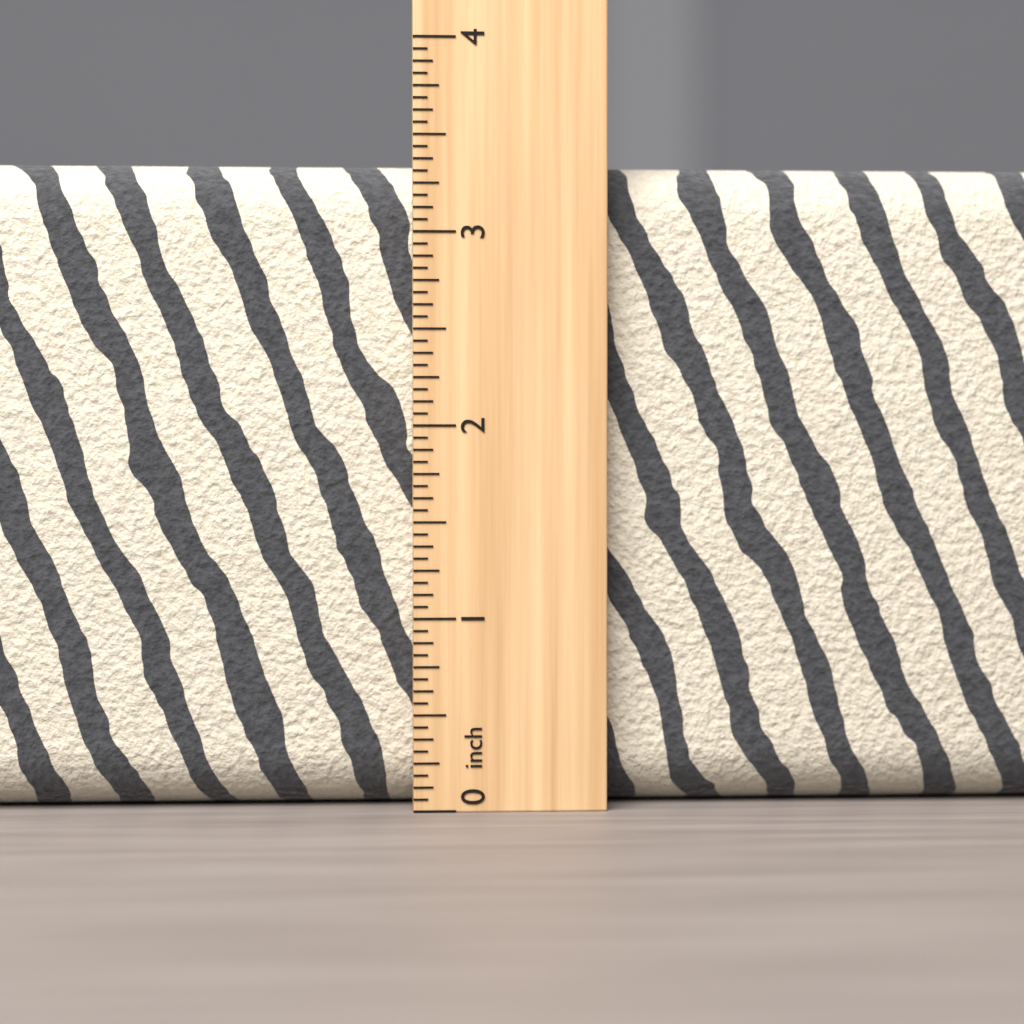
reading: 3.3750 inch
